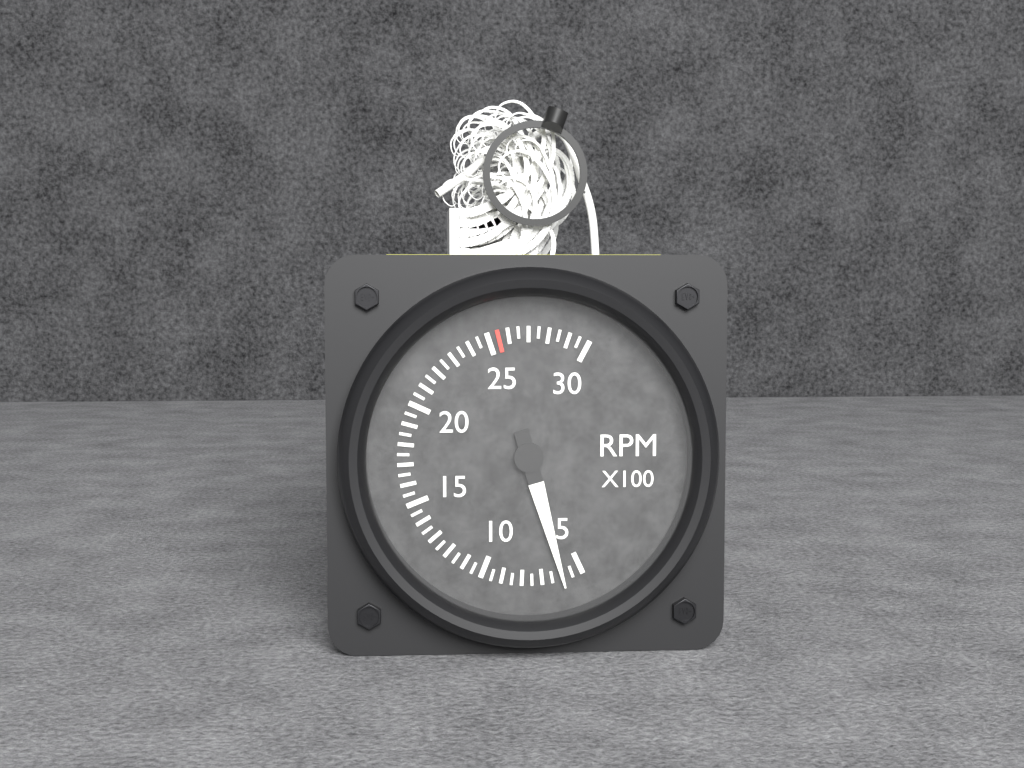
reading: 600 RPM
